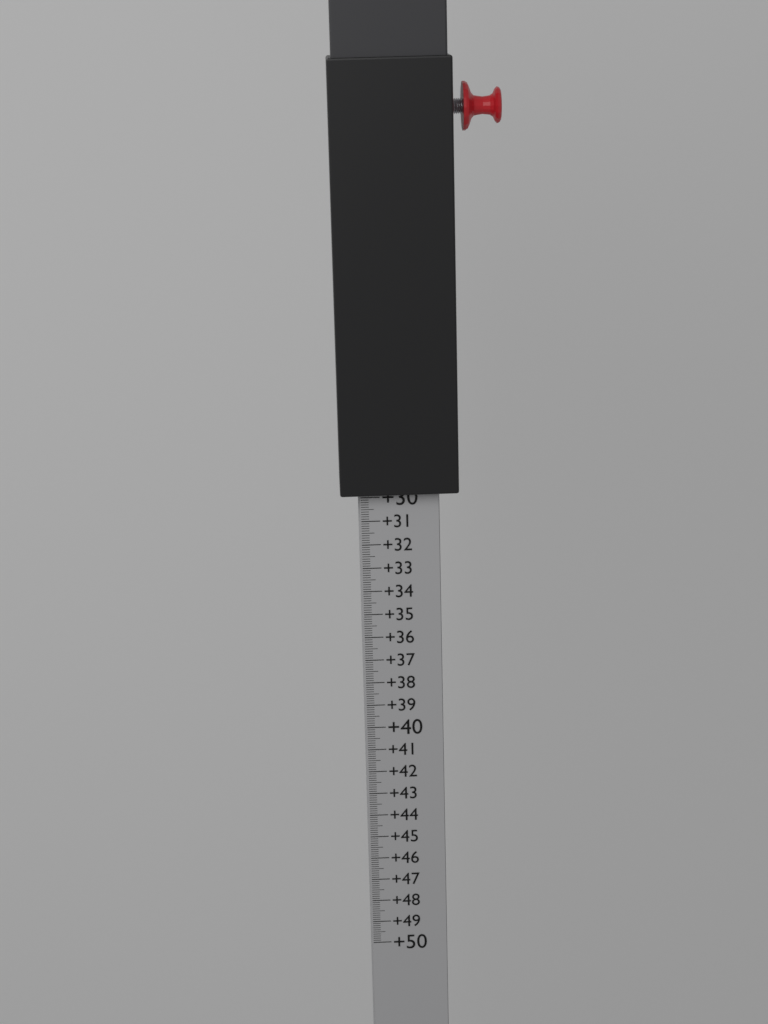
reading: 29.8 (no unit)
